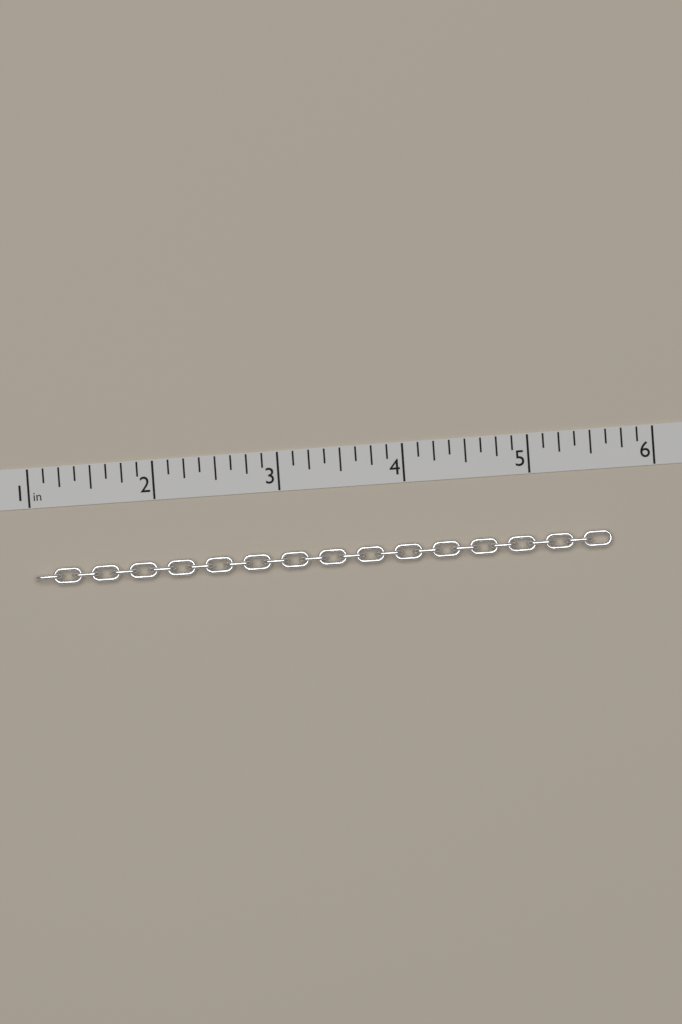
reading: 5.625 in
